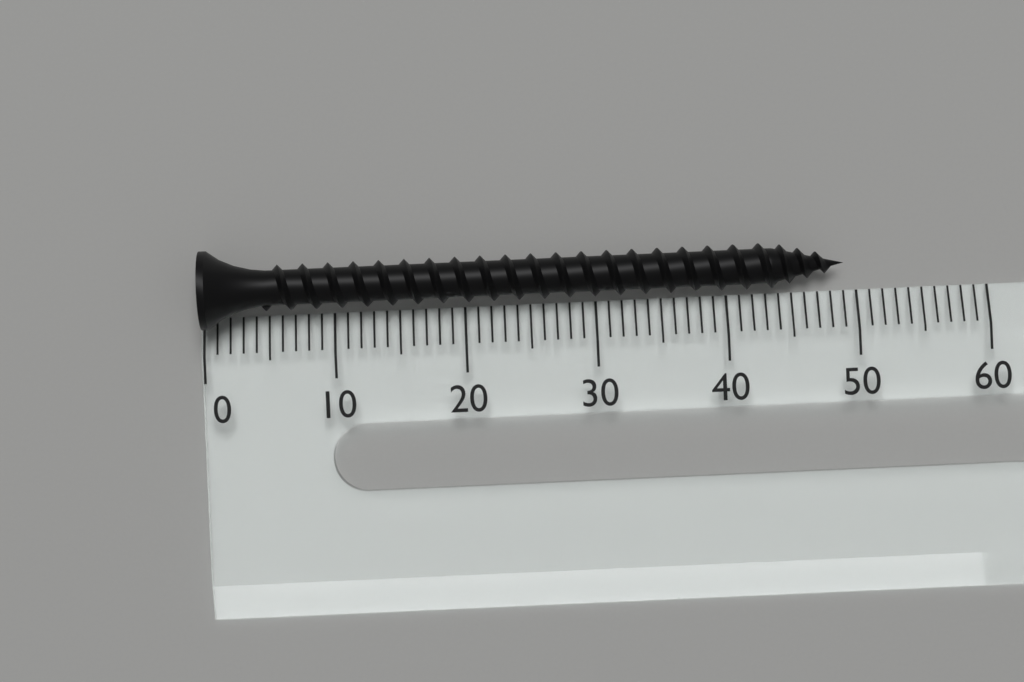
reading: 49 (no unit)
